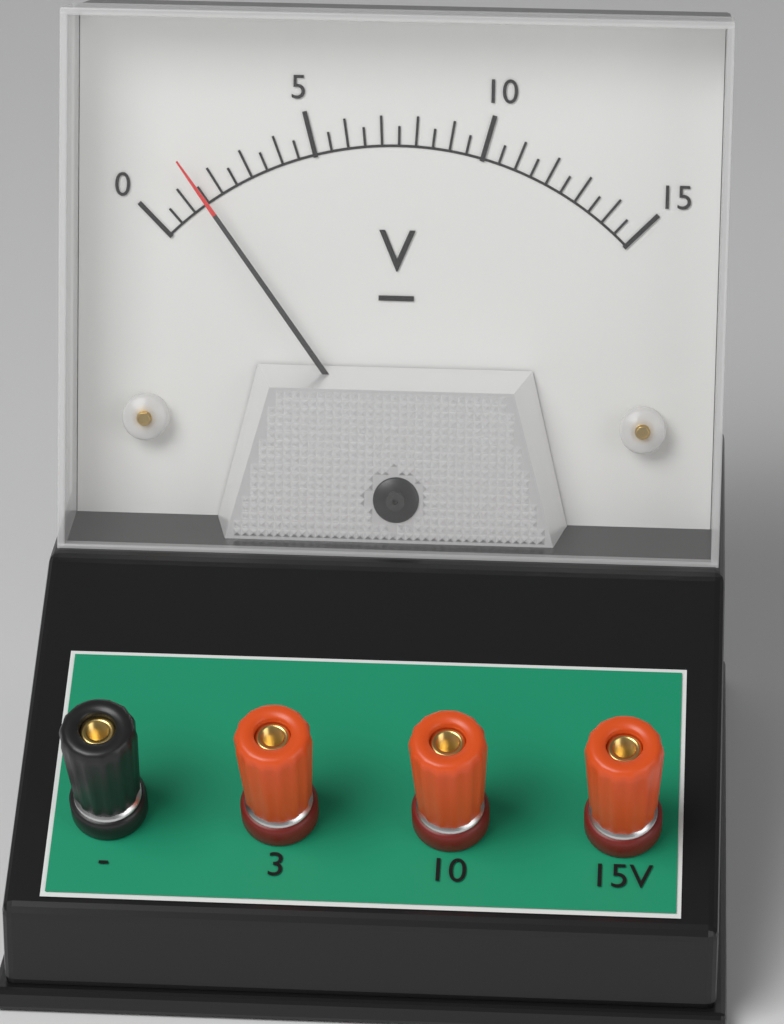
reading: 1.5 V
